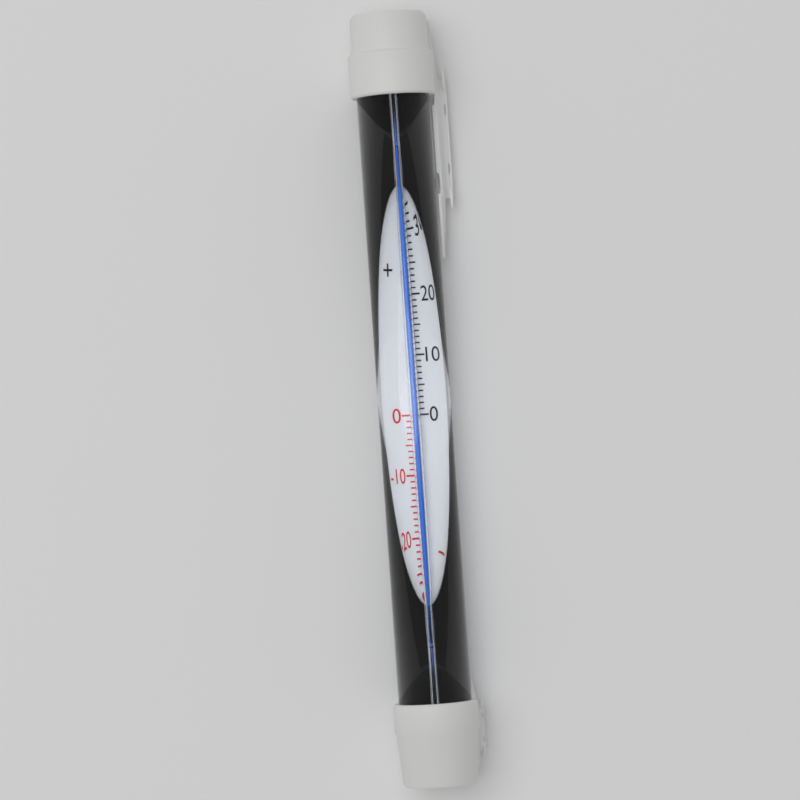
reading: 41 °C
